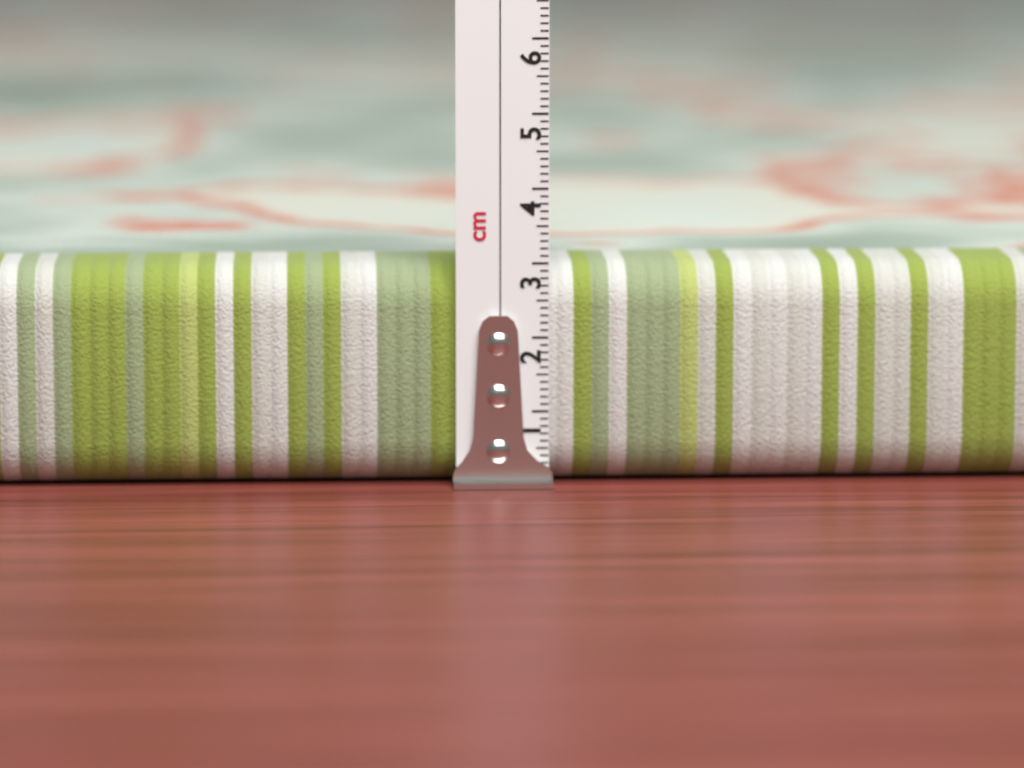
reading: 3.0 cm
